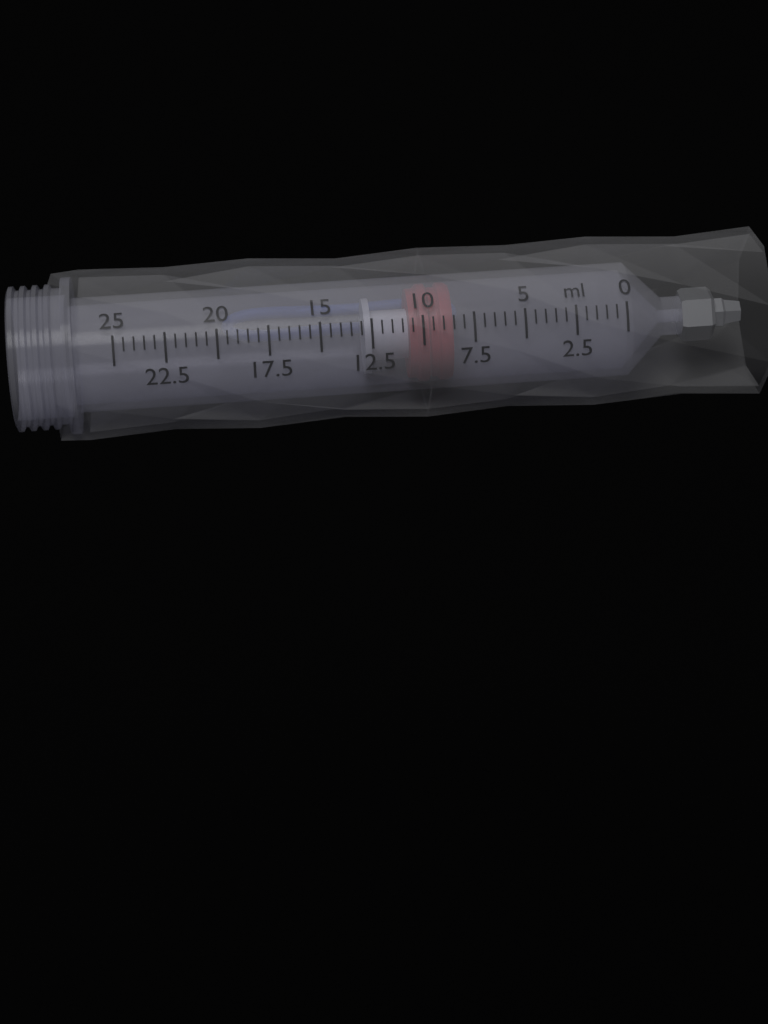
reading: 8.5 ml
